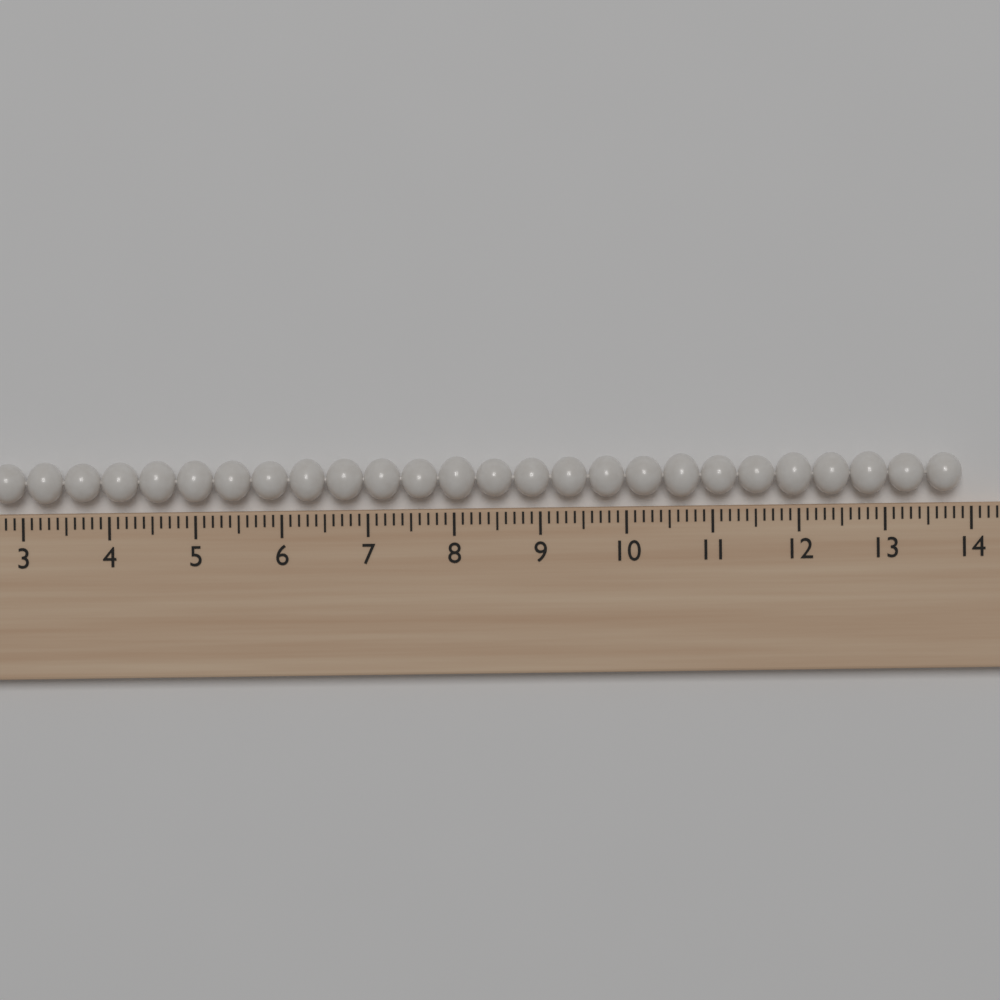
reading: 13.9 cm
